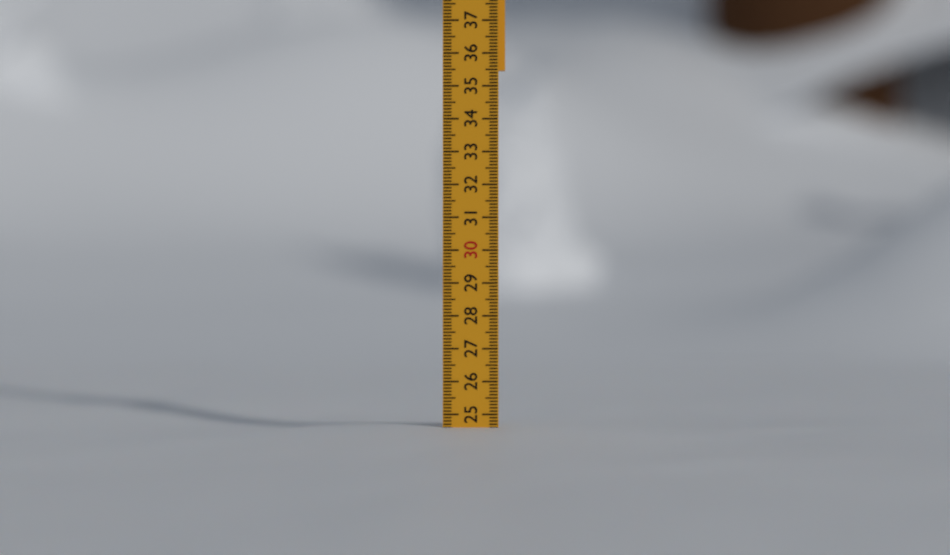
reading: 24.6 (no unit)
